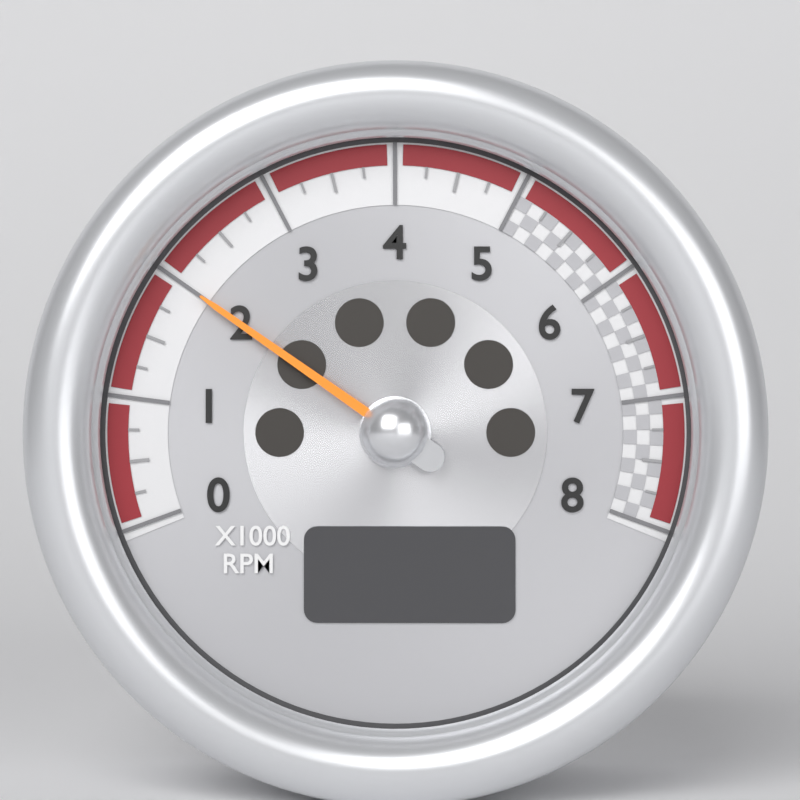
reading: 2.00 x1000 RPM
